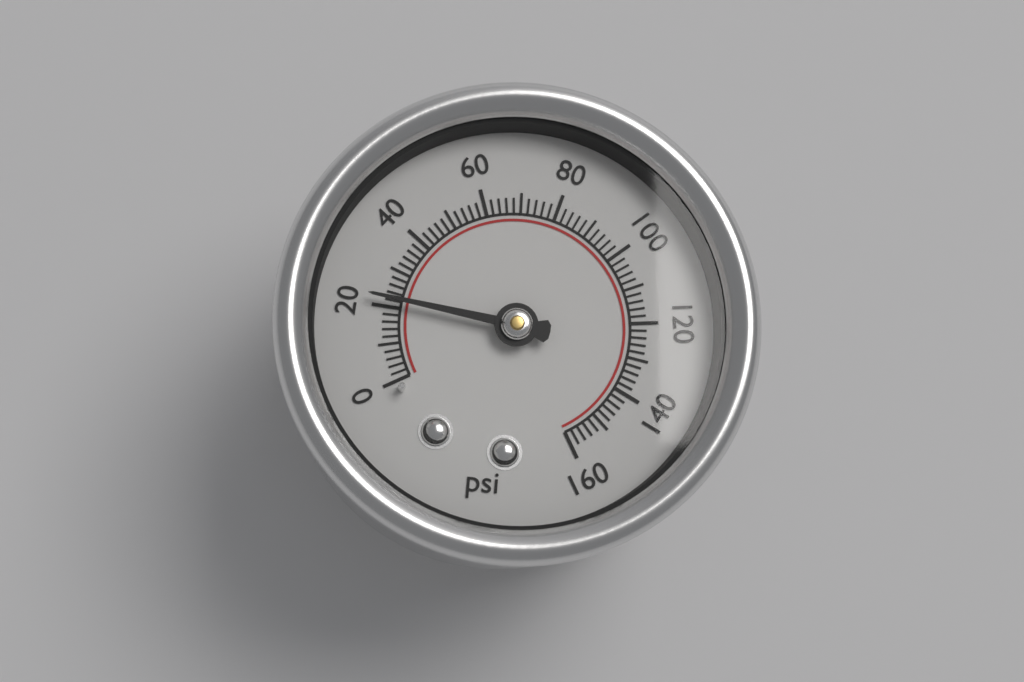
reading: 22 psi
